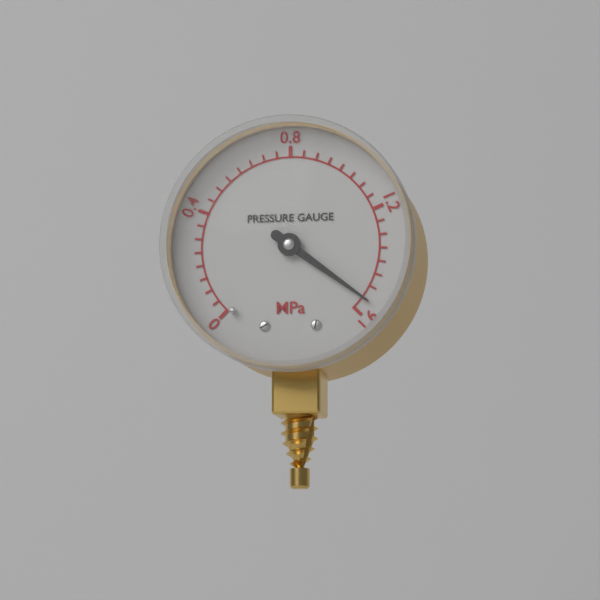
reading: 1.55 MPa
